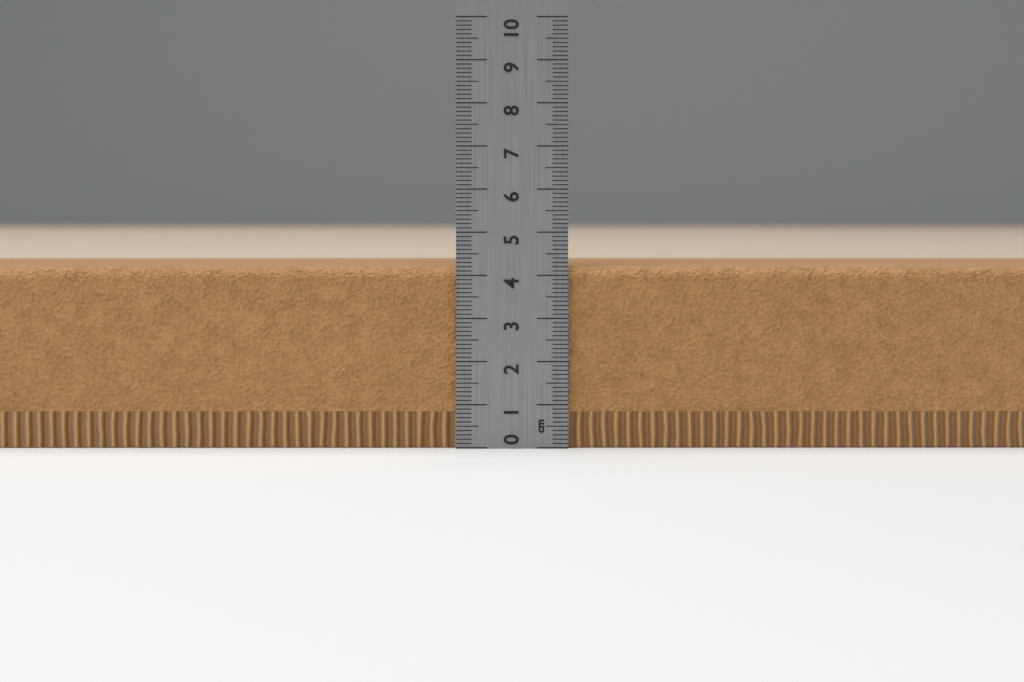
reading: 4.2 cm
